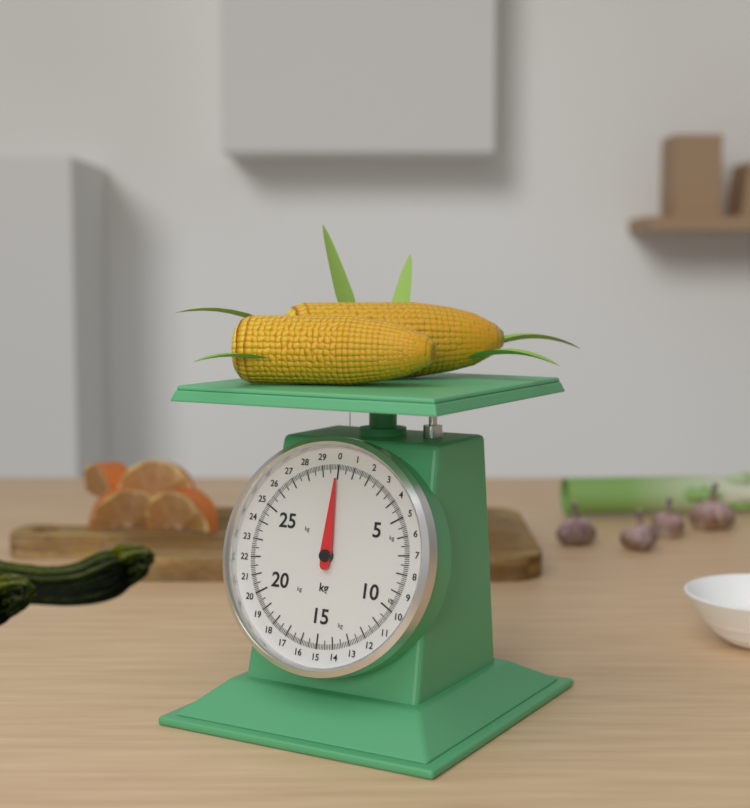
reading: 0.0 kg
